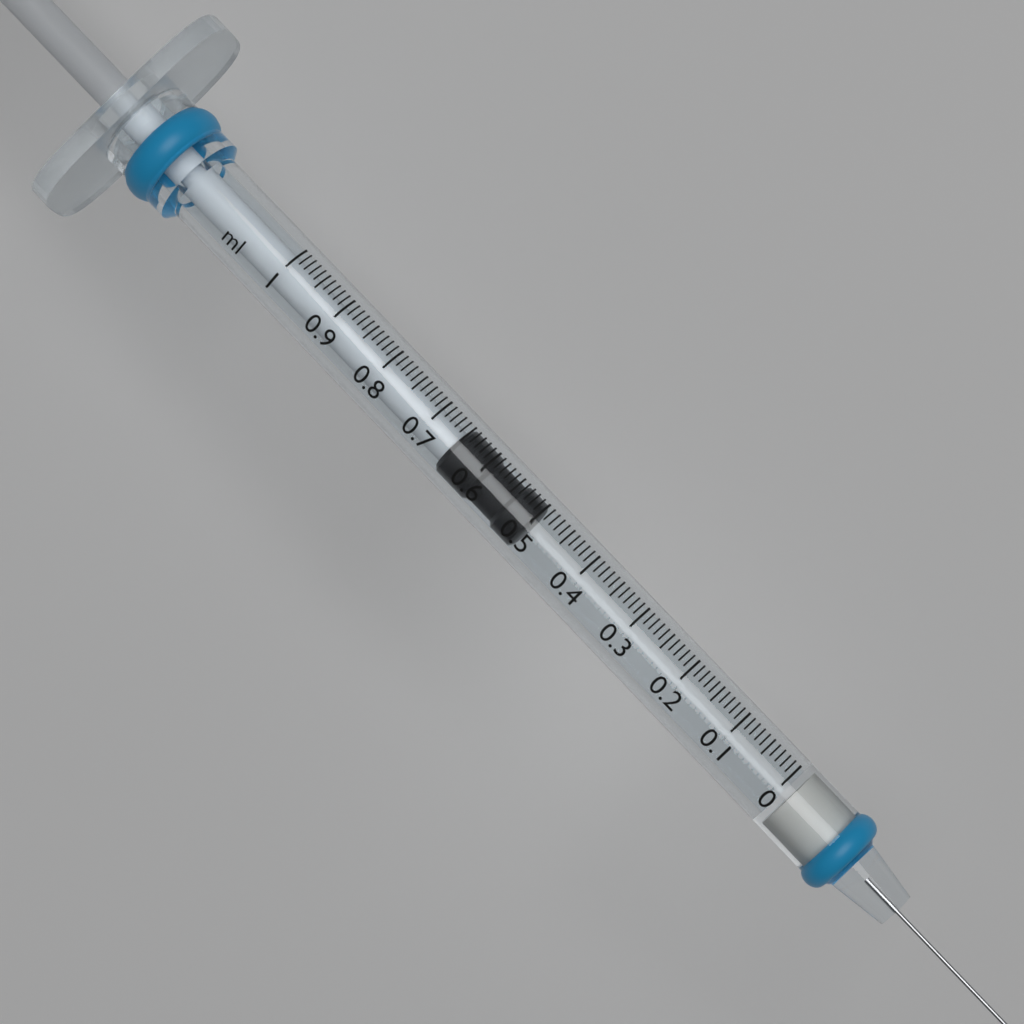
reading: 0.50 ml
